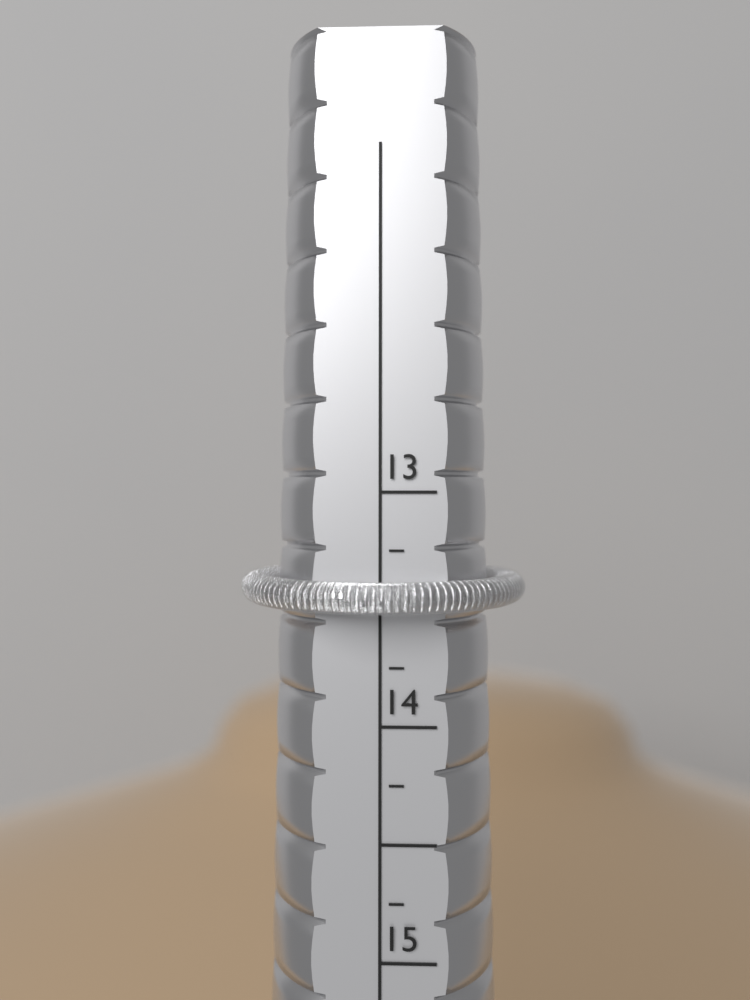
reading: 13.50 (no unit)
